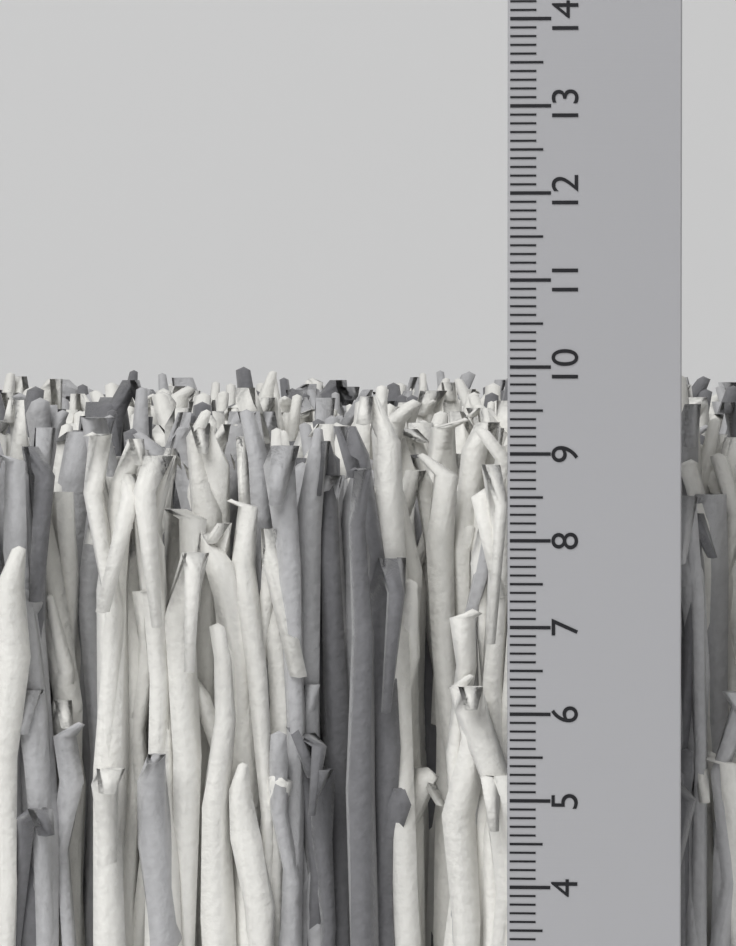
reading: 9.9 cm
